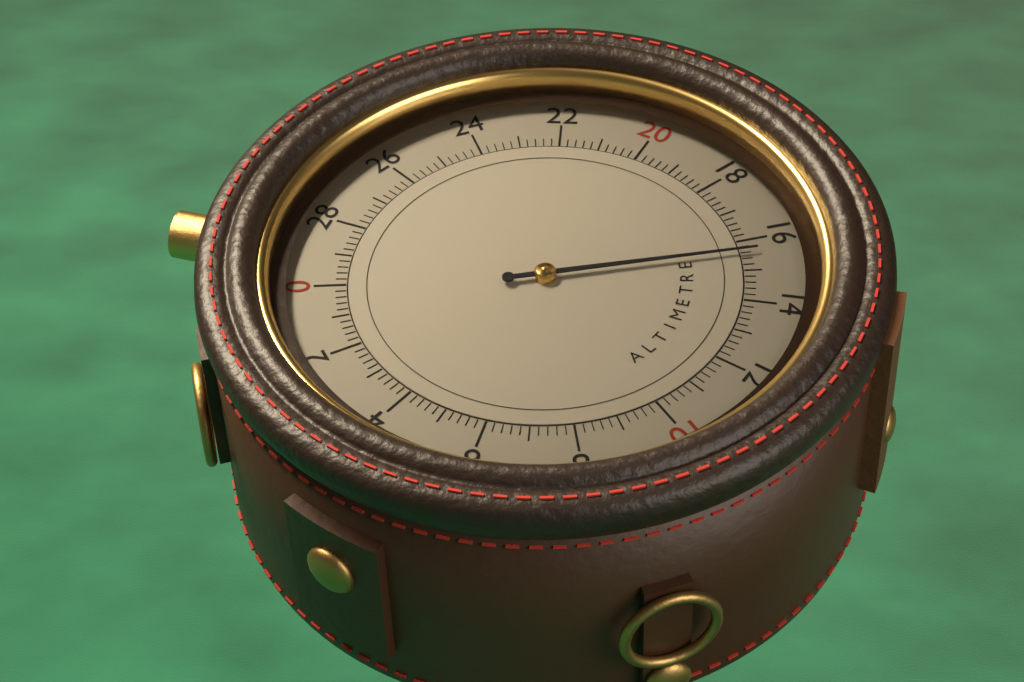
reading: 15.6 (no unit)
